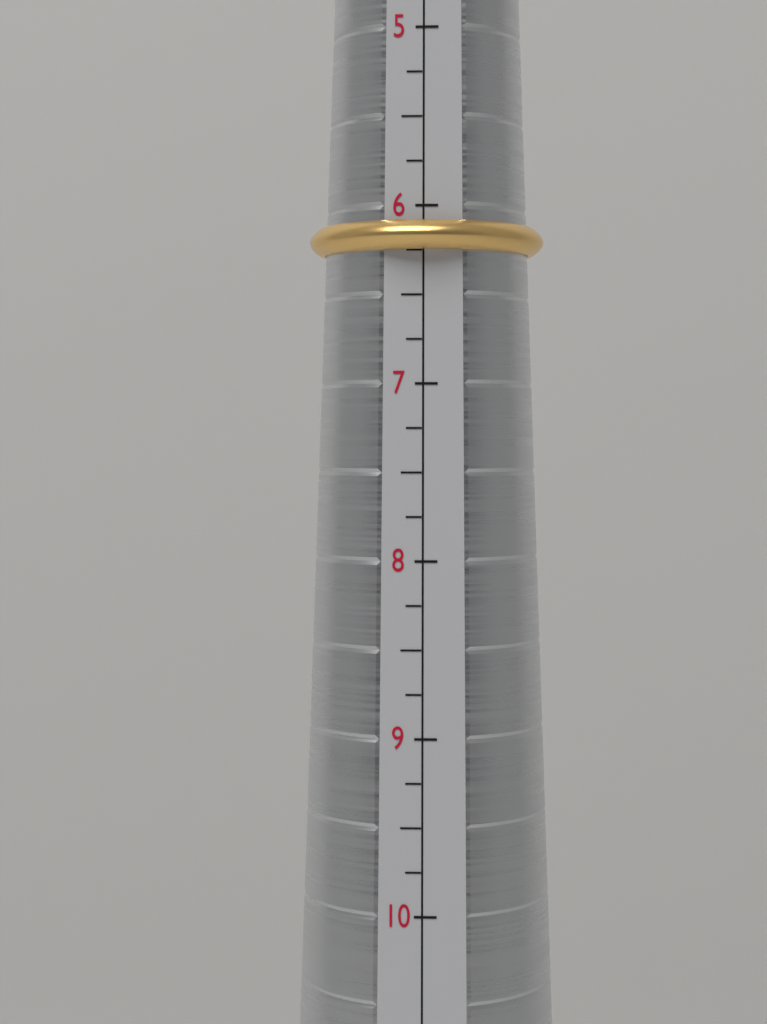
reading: 6.25 (no unit)
